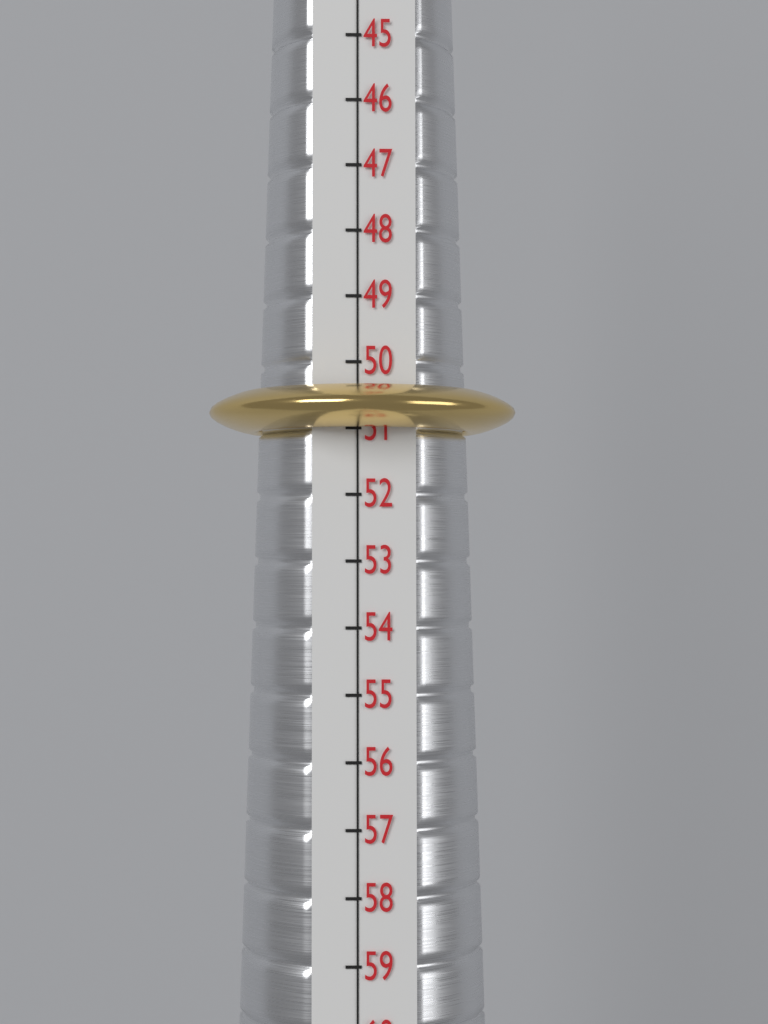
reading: 51 (no unit)
